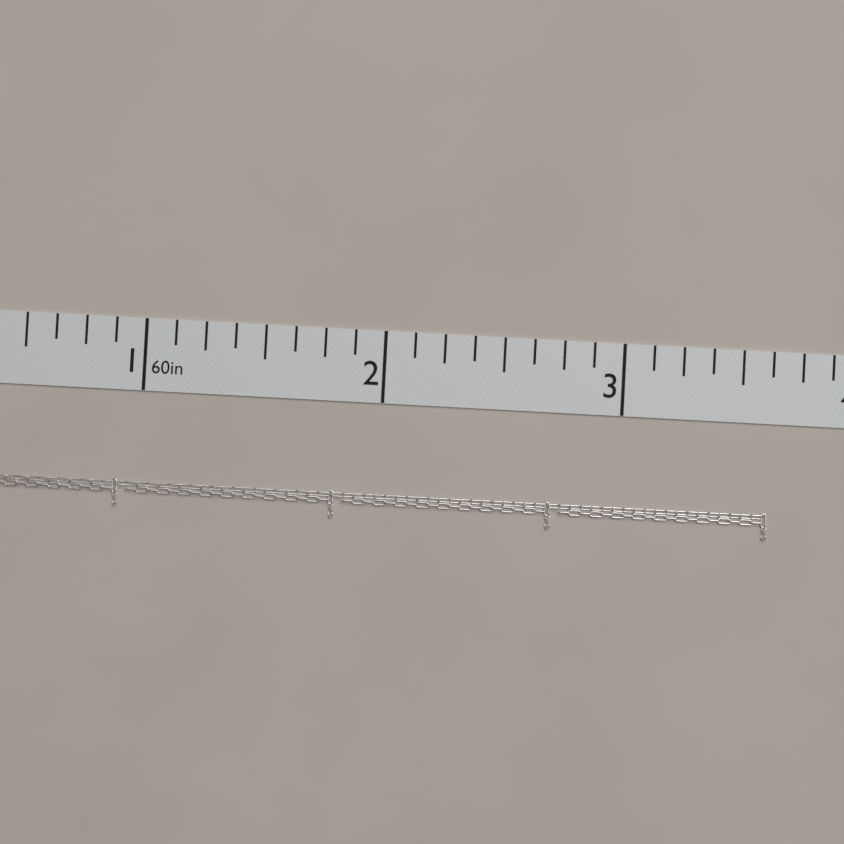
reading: 3.625 in
